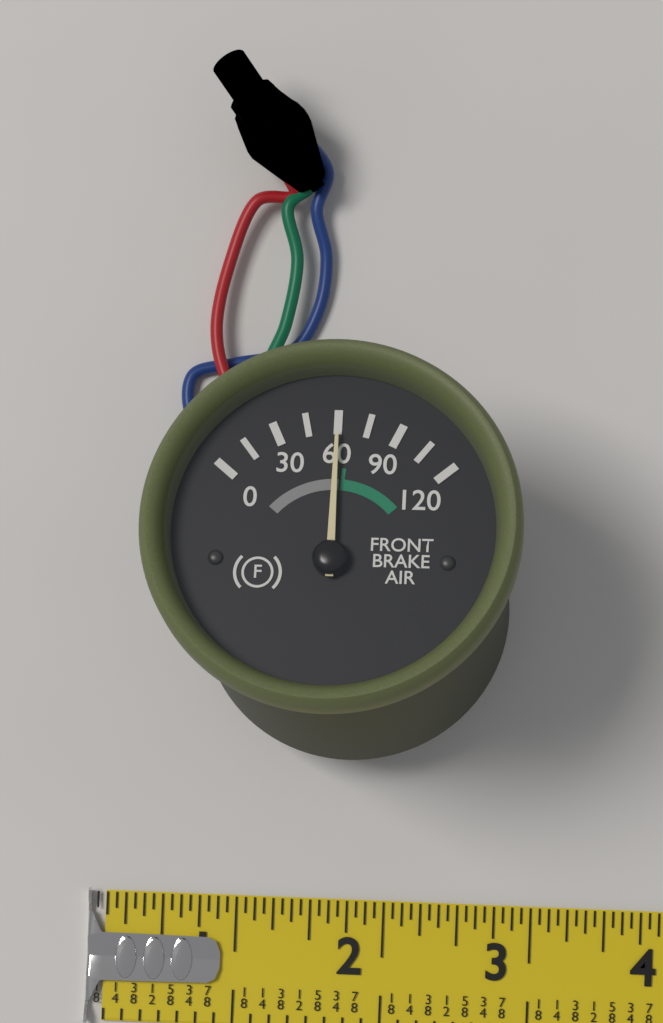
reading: 60 (no unit)
